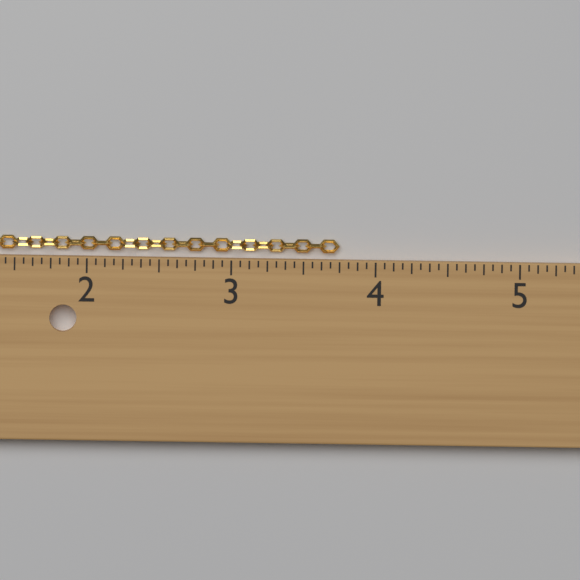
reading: 3.7500 in
